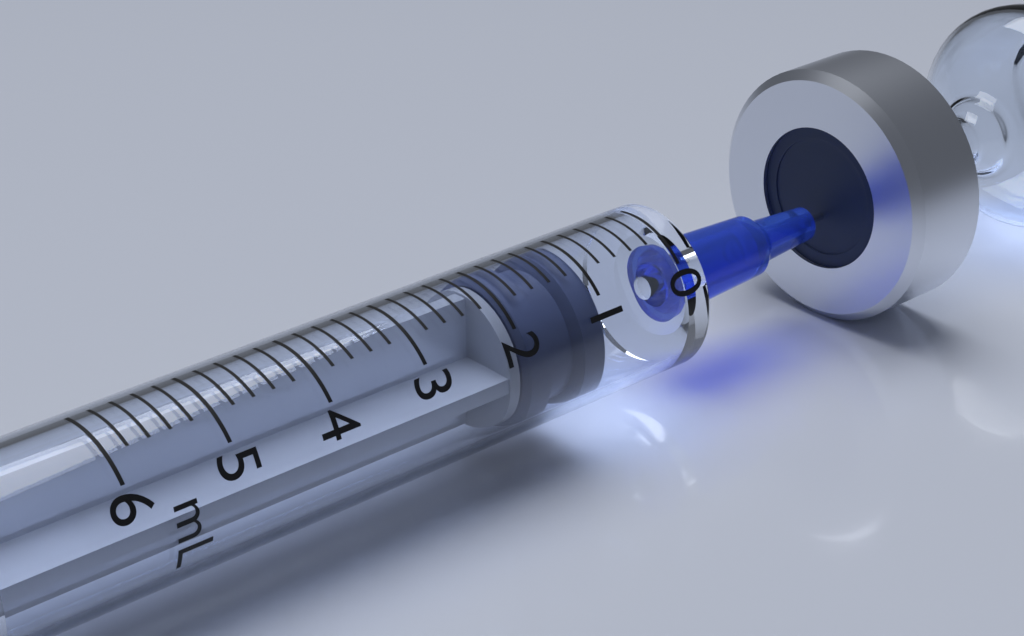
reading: 1.0 mL
